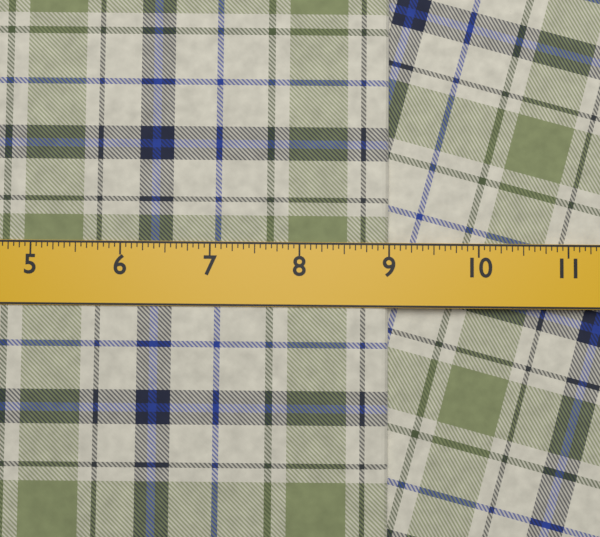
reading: 9.0000 in
